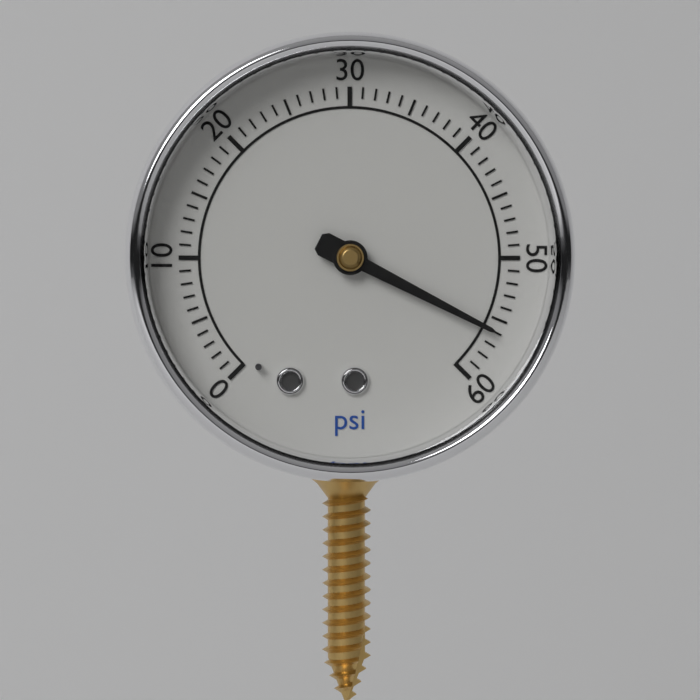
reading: 56 psi
